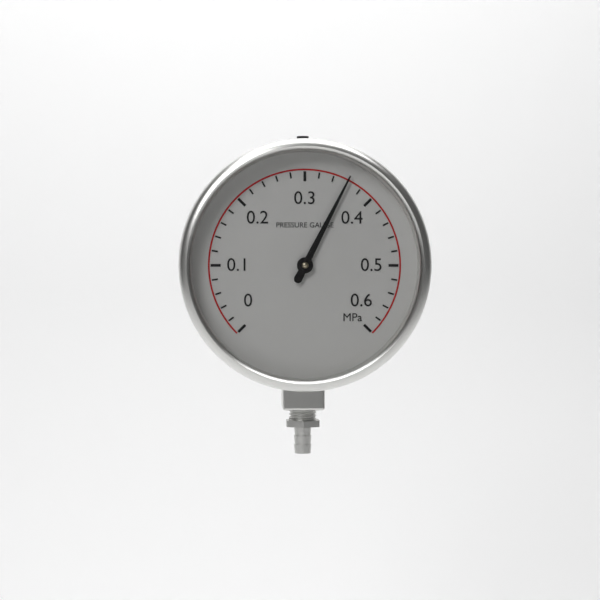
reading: 0.36 MPa
